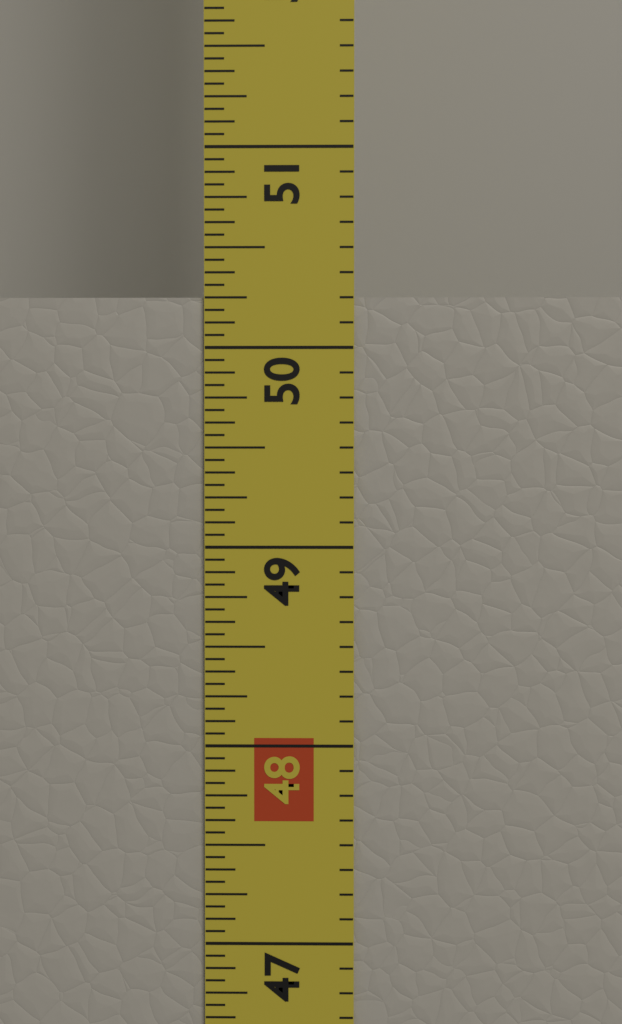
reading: 50.2500 in
